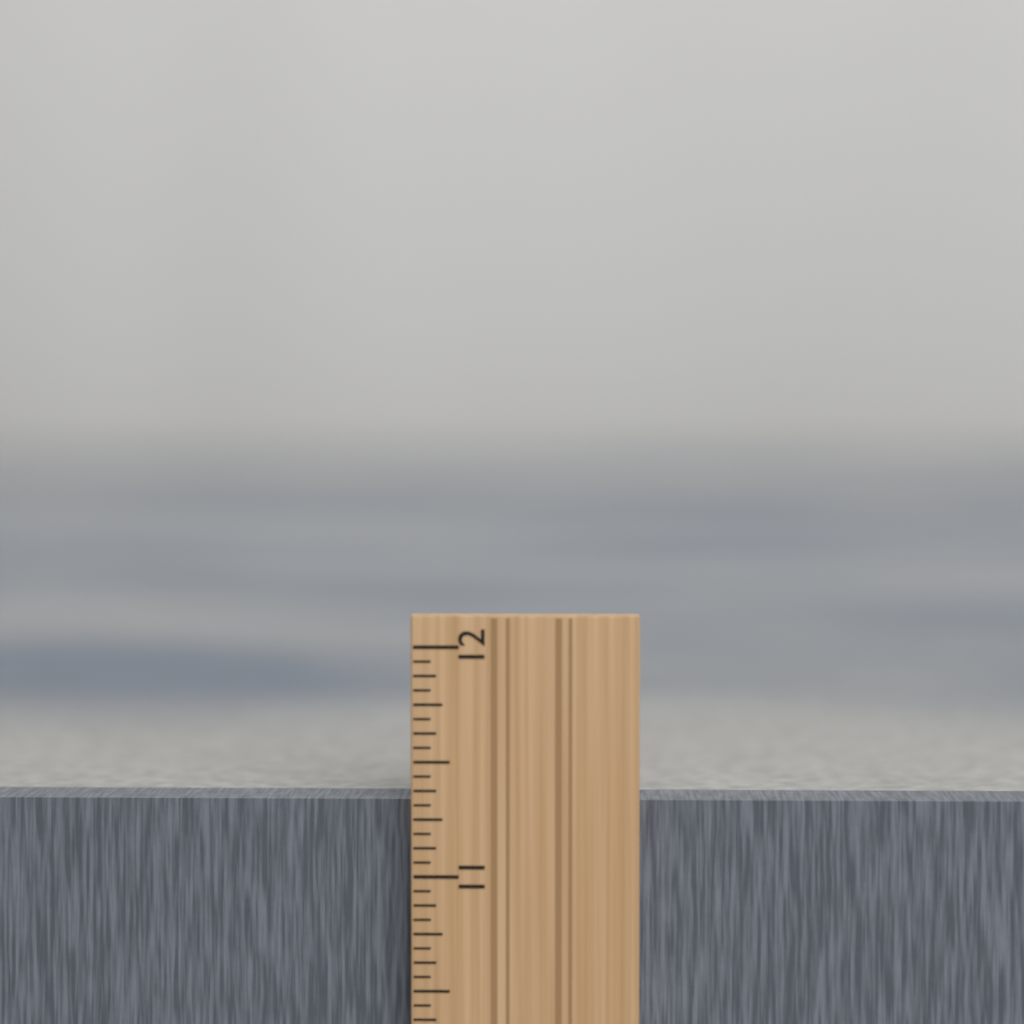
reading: 11.3125 in
